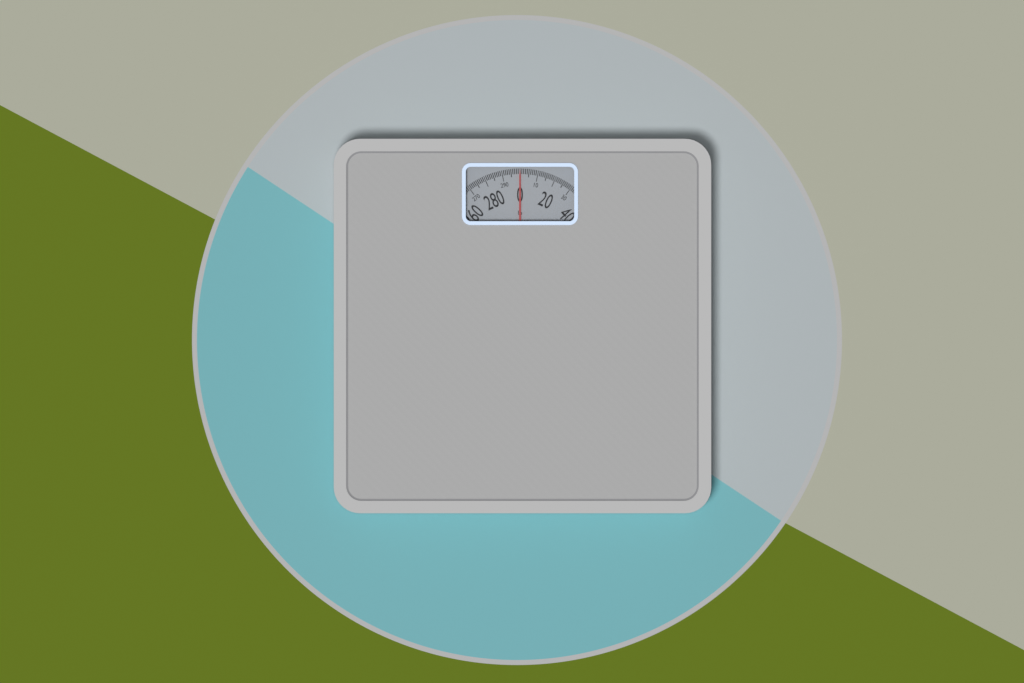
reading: 0 lb
